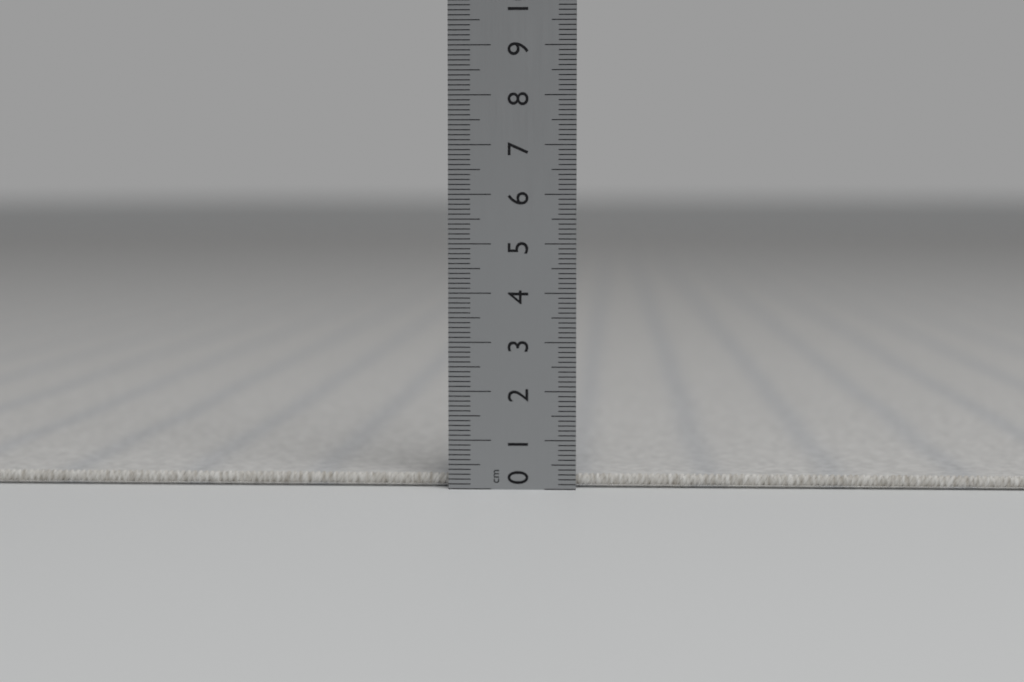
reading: 0.3 cm
